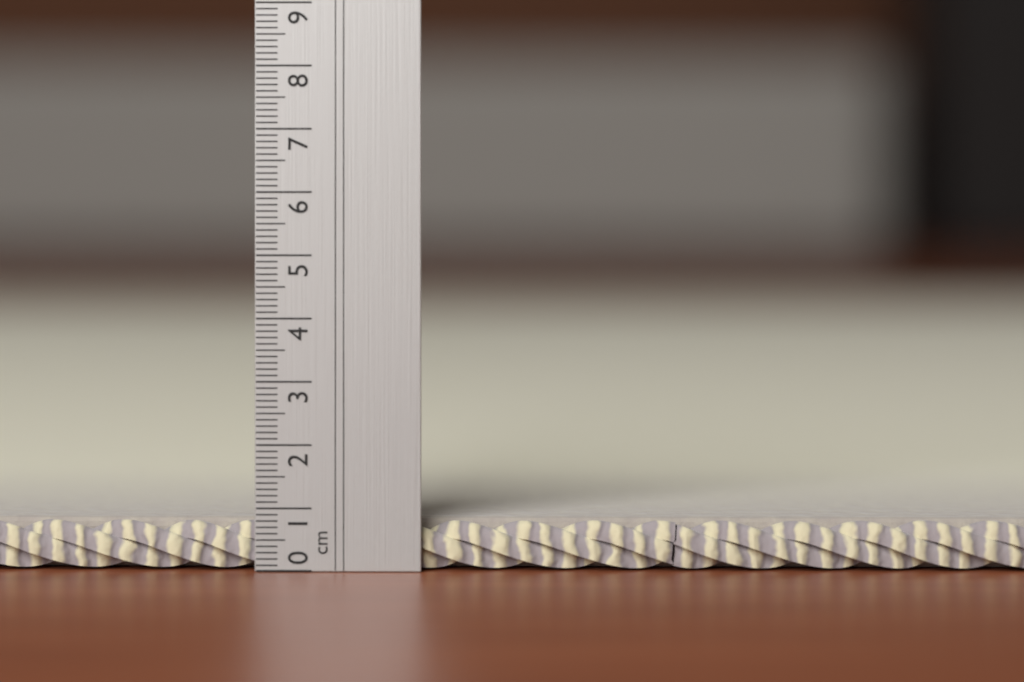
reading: 0.8 cm
